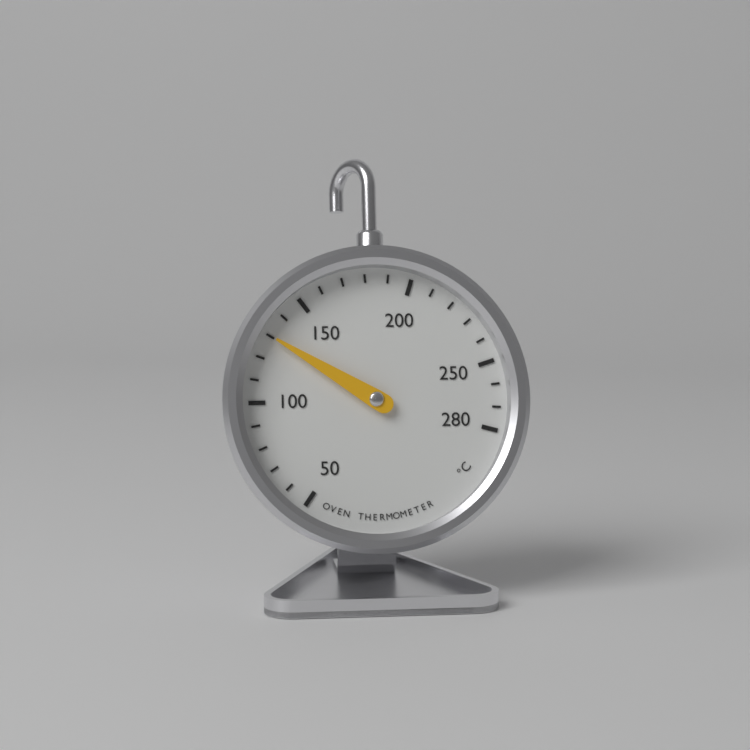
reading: 130 °C
